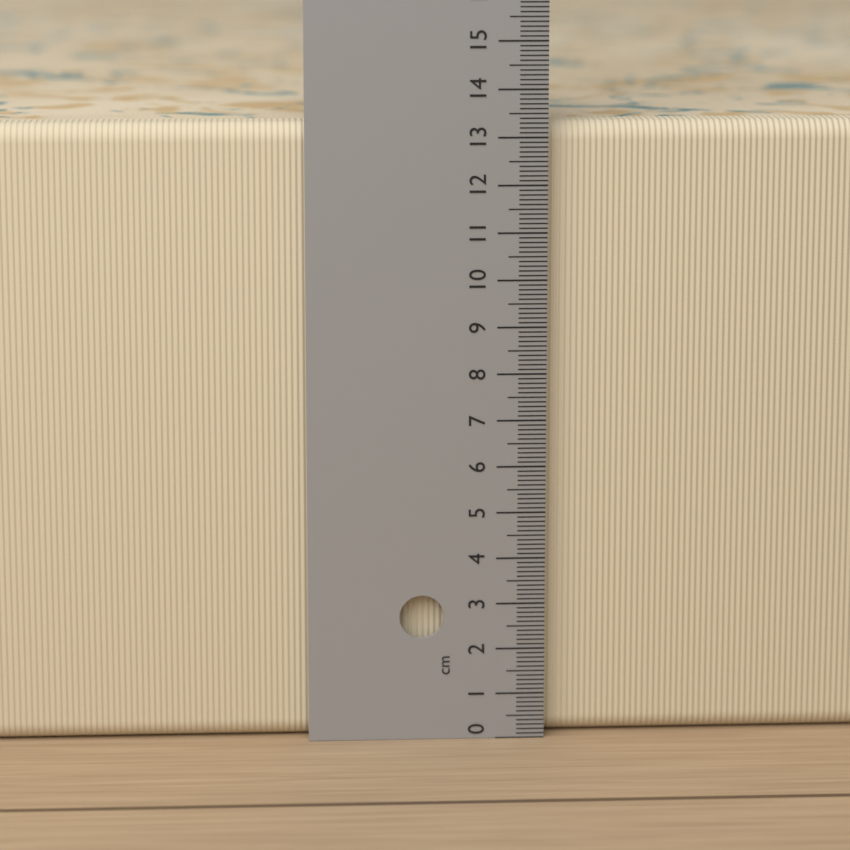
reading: 13.3 cm
